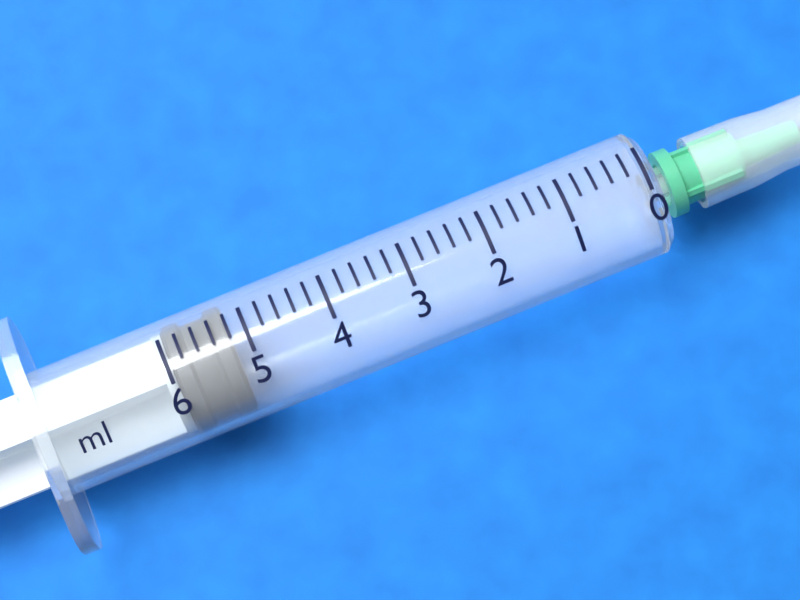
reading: 5.2 ml
